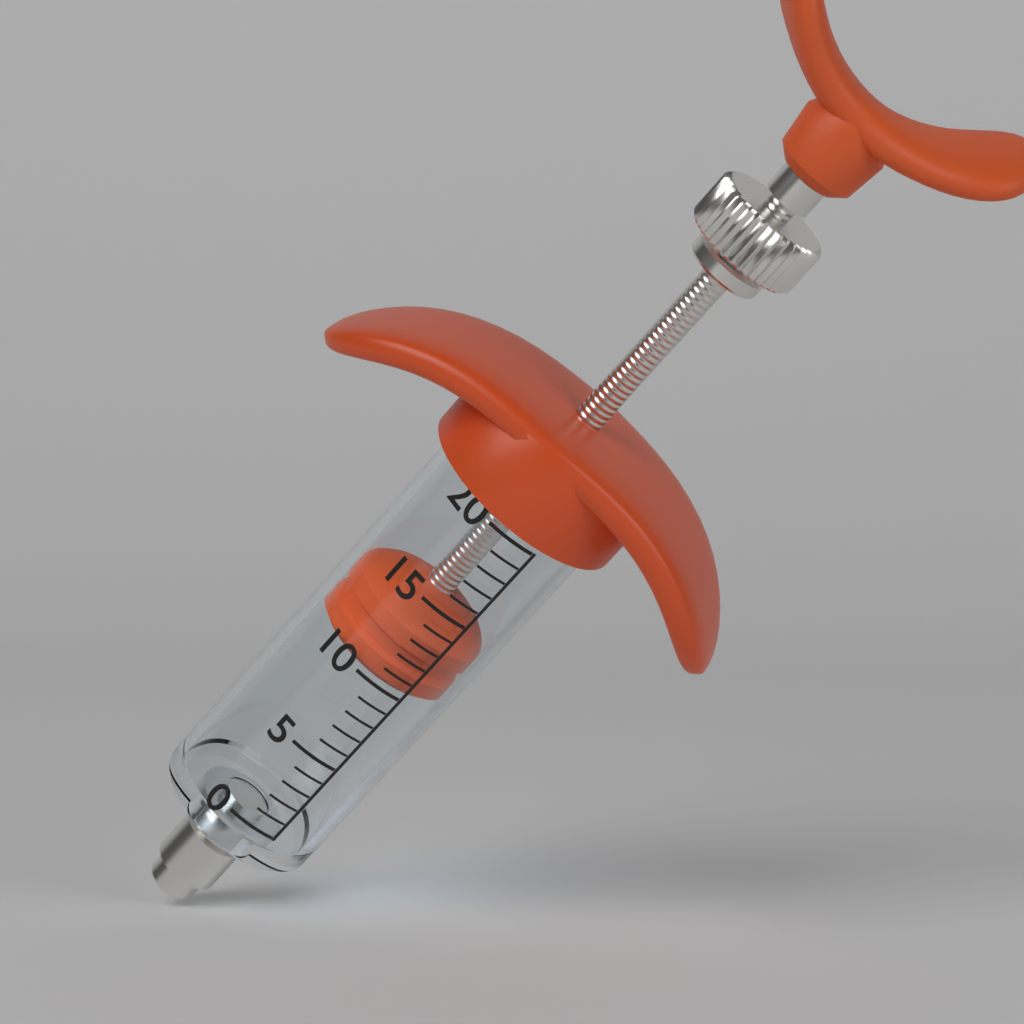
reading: 10 (no unit)
